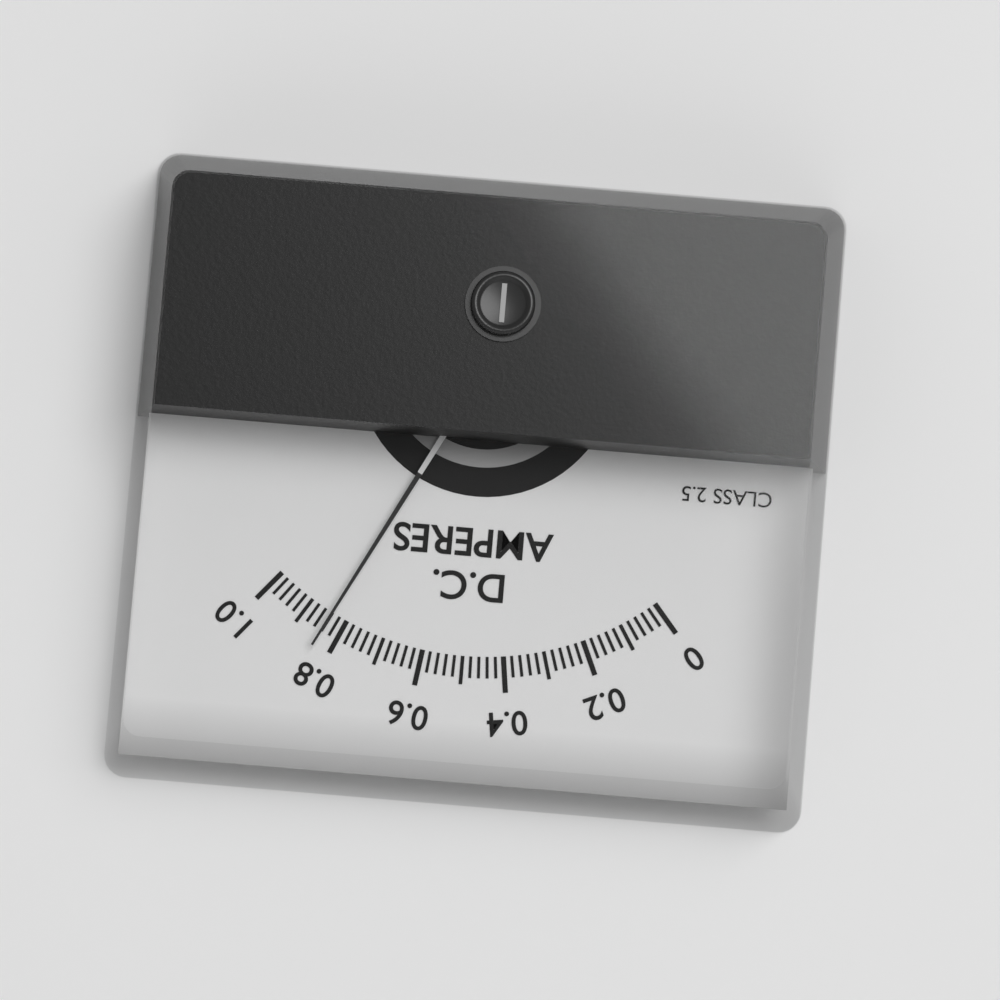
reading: 0.84 A
